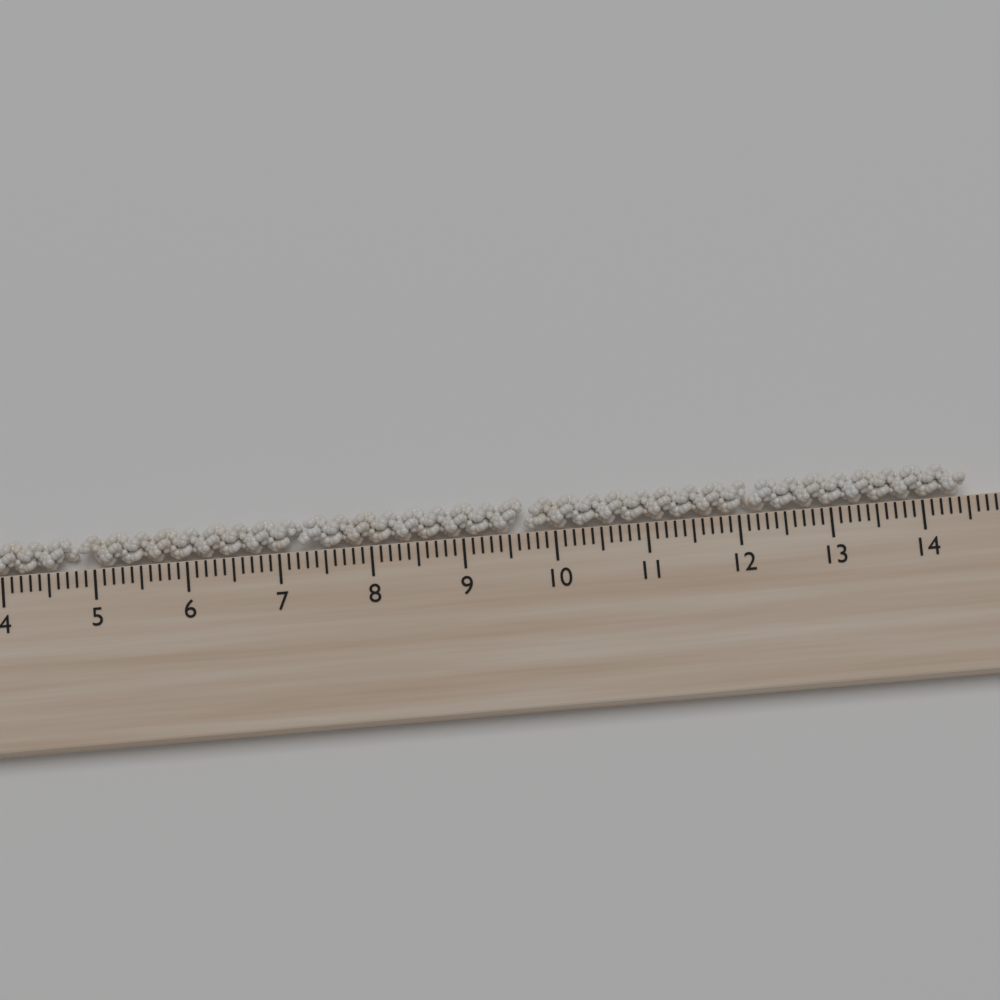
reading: 14.5 cm
